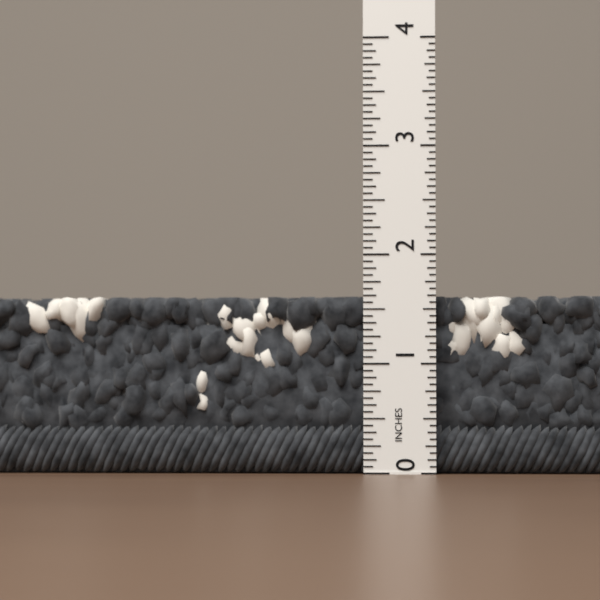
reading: 1.6250 in
